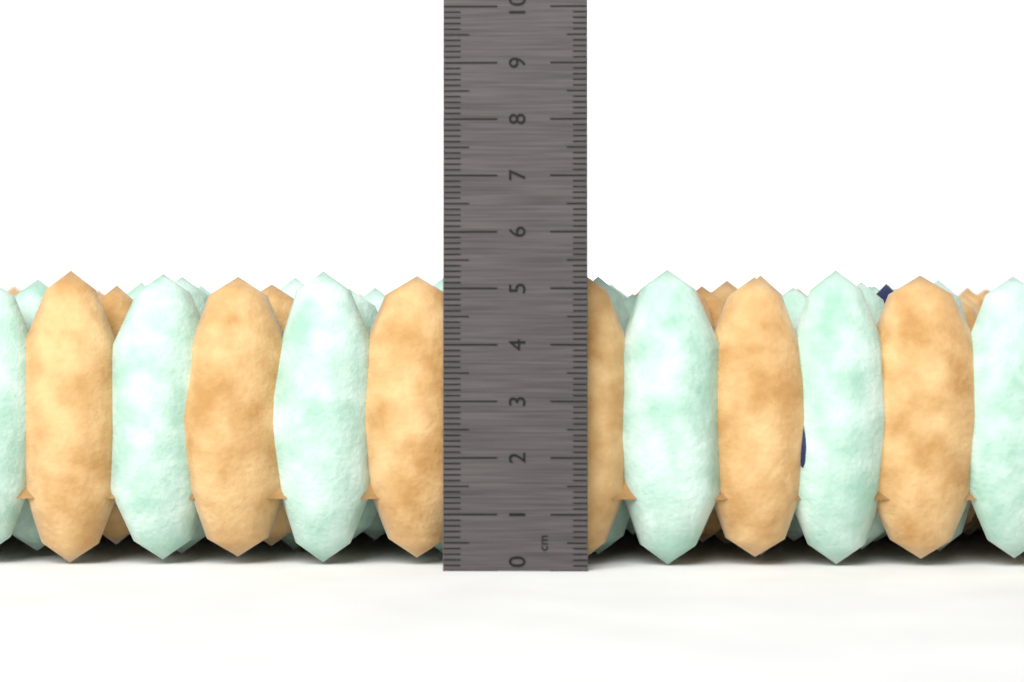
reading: 5.4 cm
